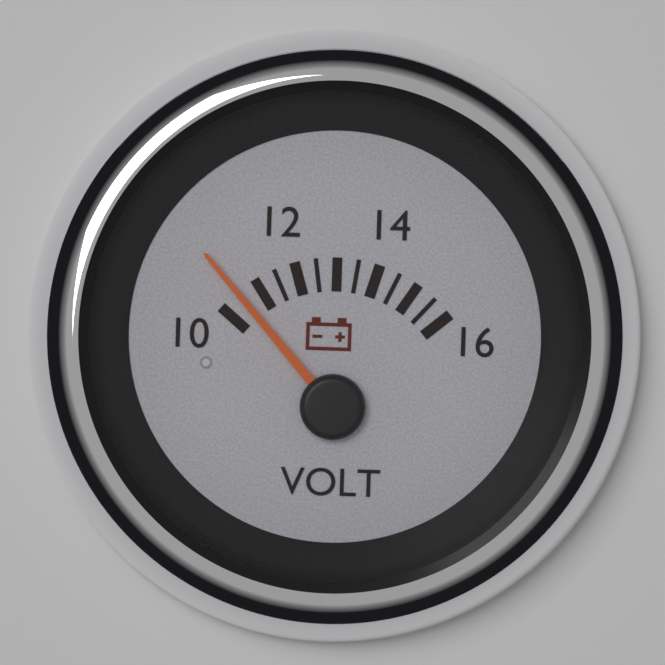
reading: 10.5 V
